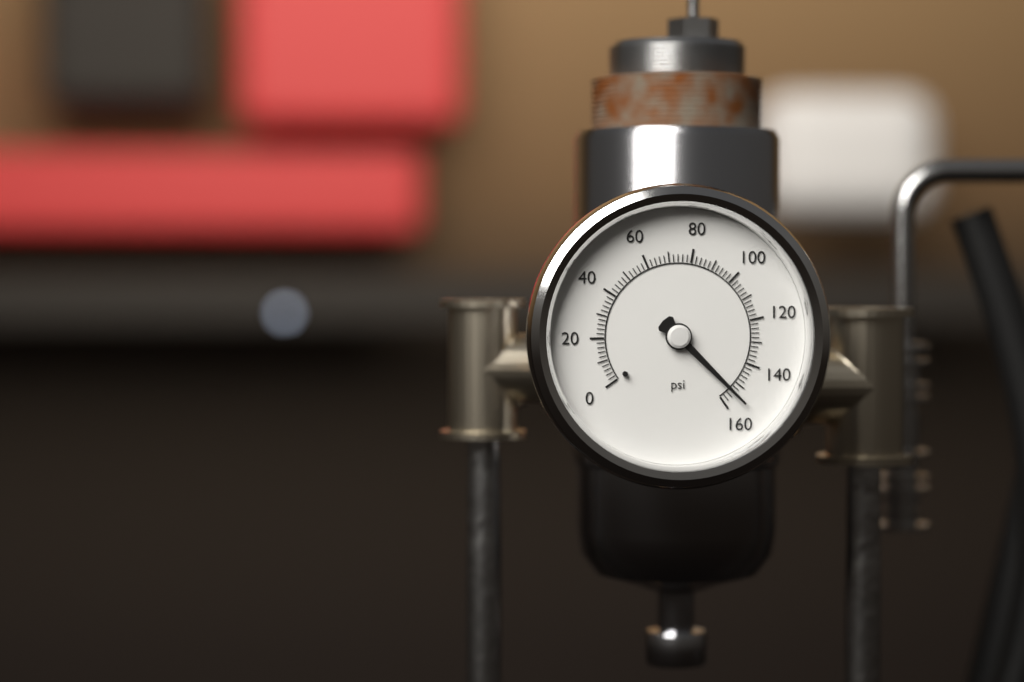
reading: 154 psi
